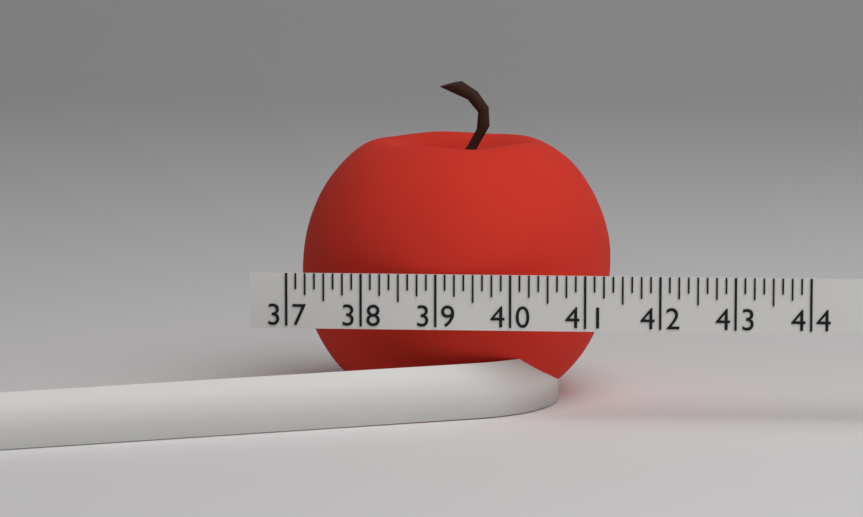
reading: 41.250 (no unit)
